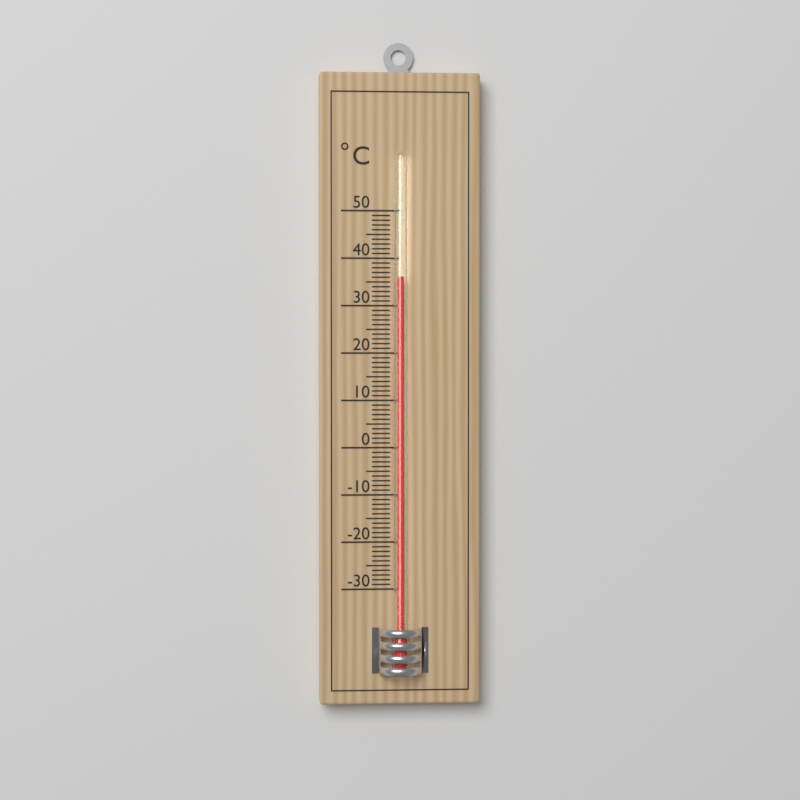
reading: 36 °C
